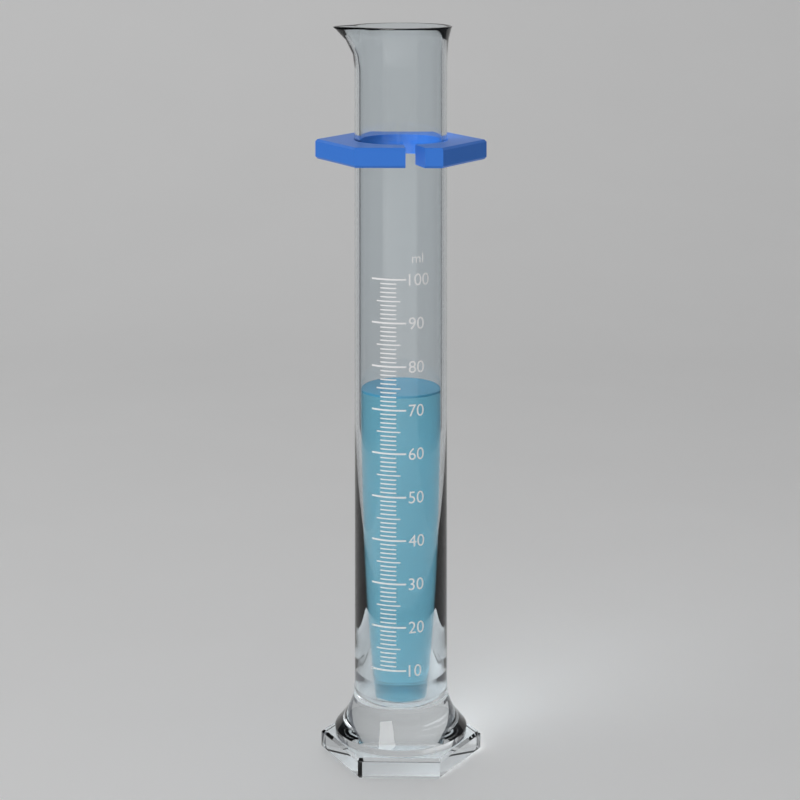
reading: 73 ml
